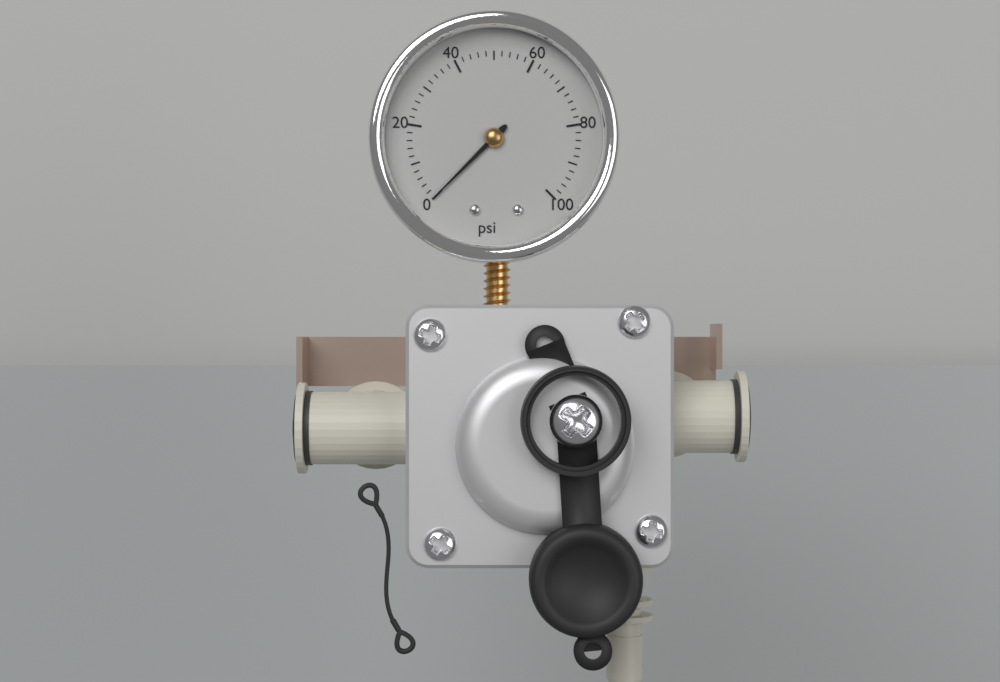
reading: 0 psi
